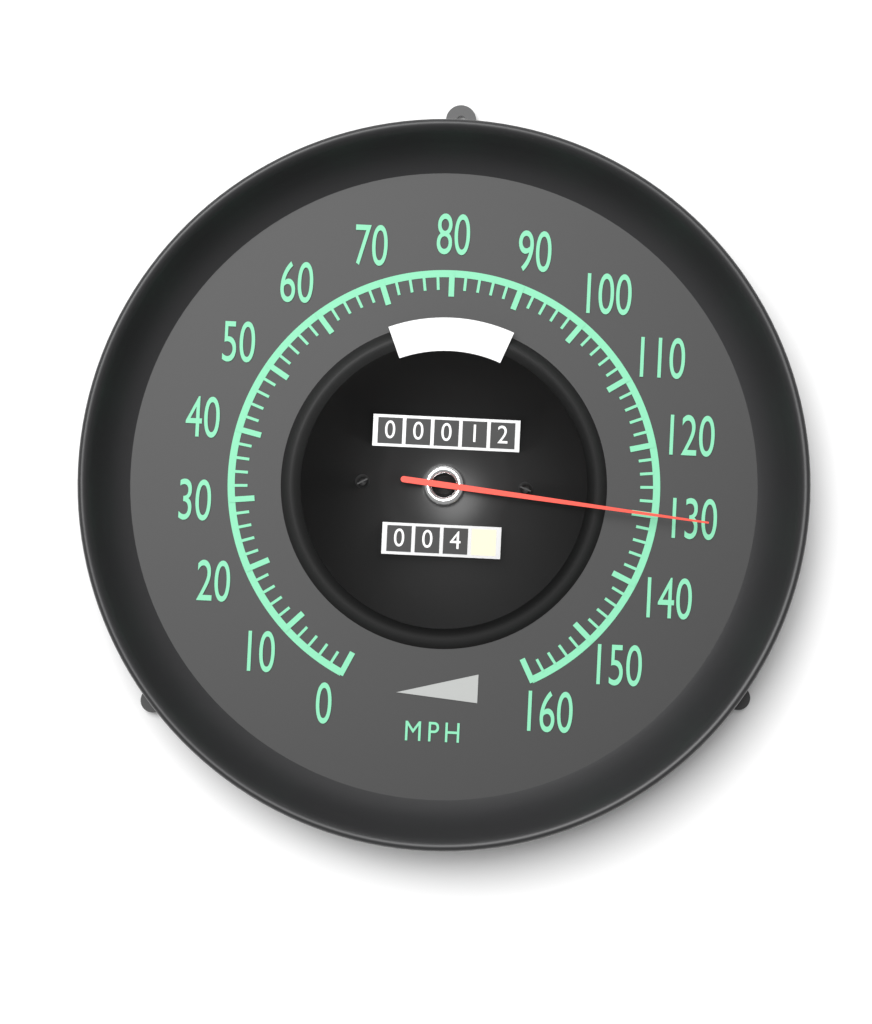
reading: 130 mph
